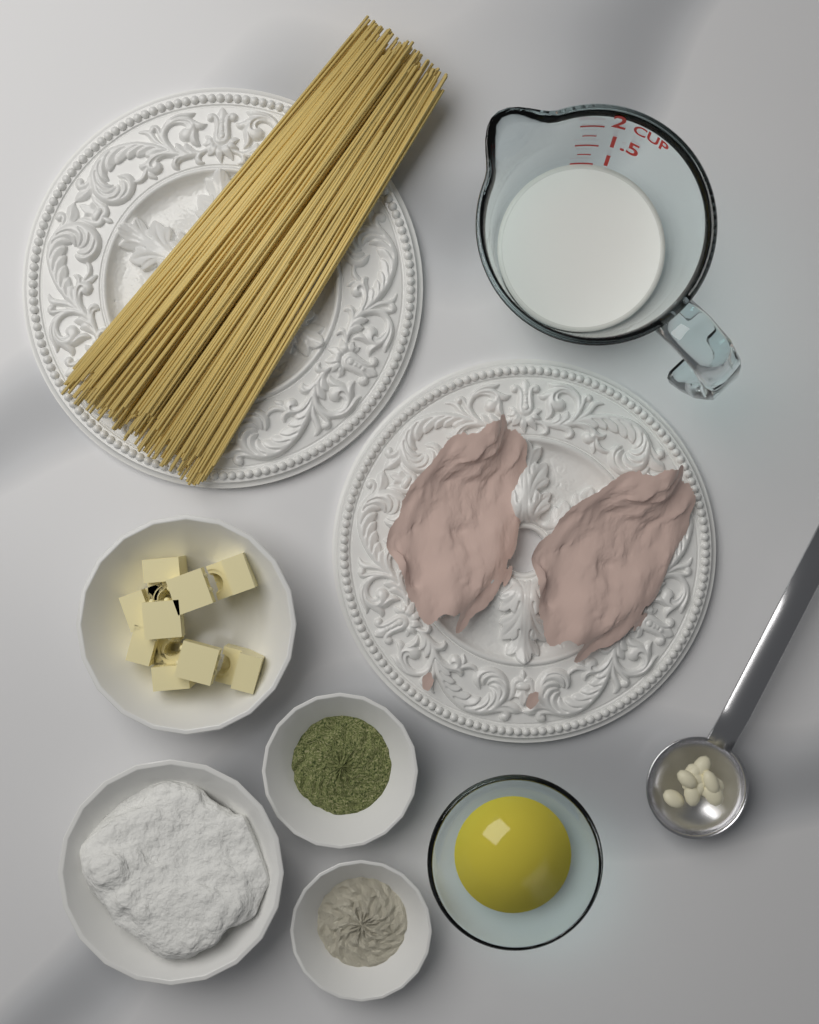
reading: 1.00 cup
